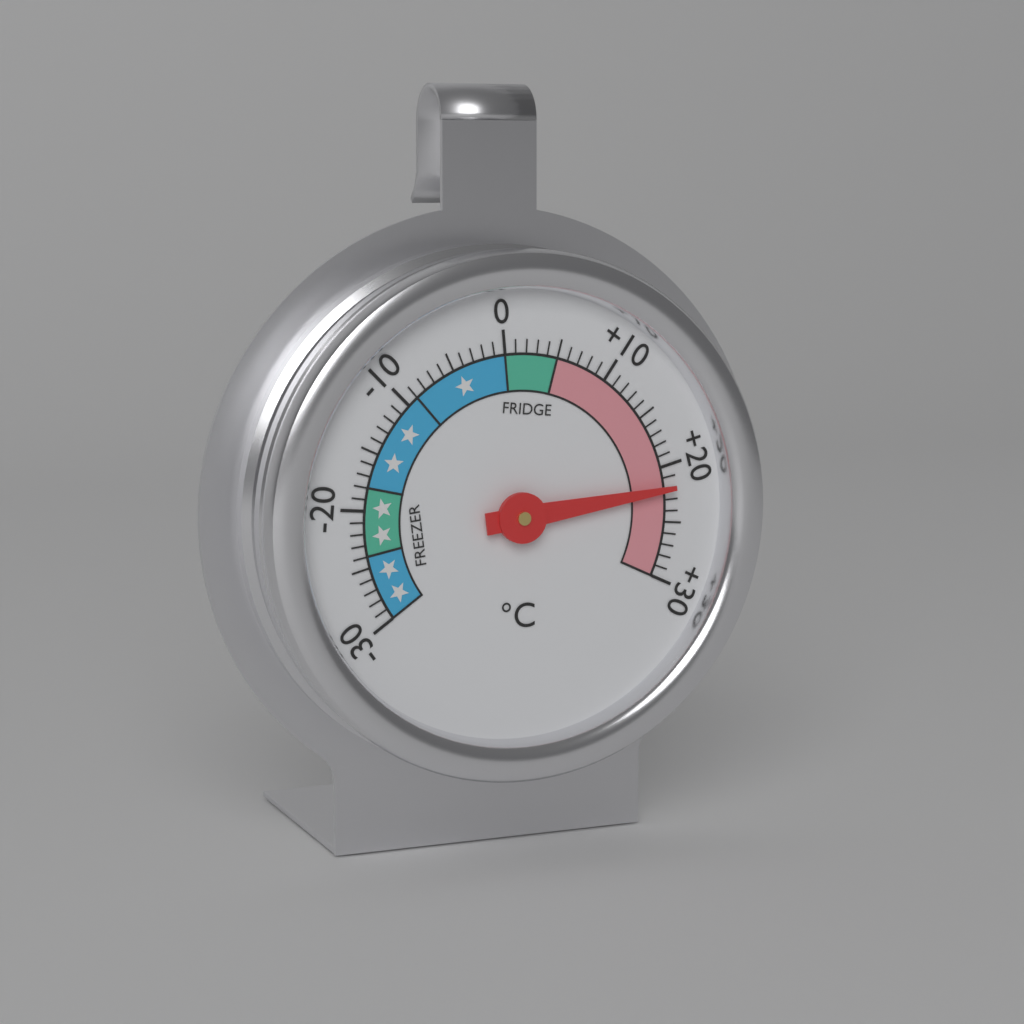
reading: 22 °C
